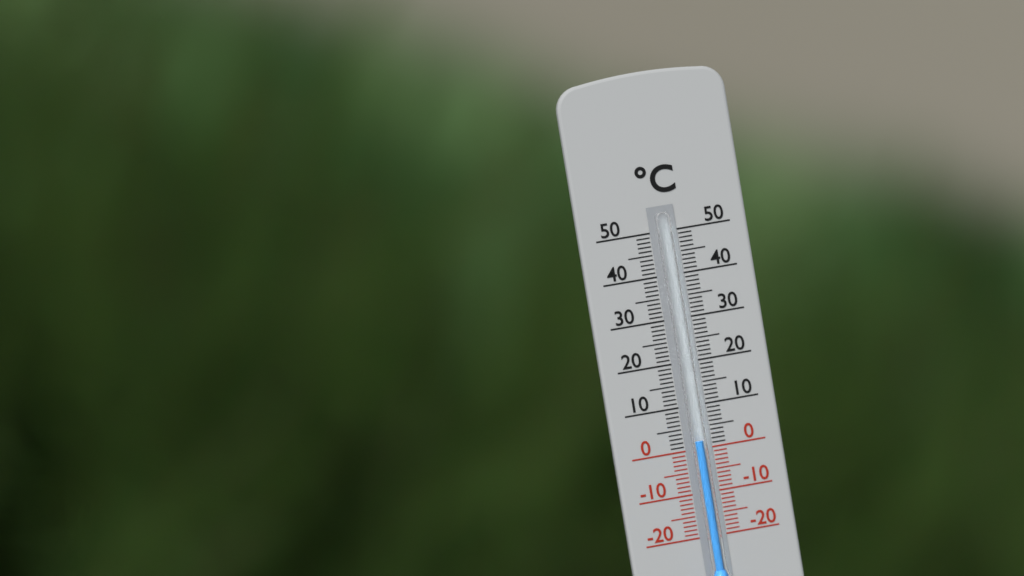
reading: 2 °C
